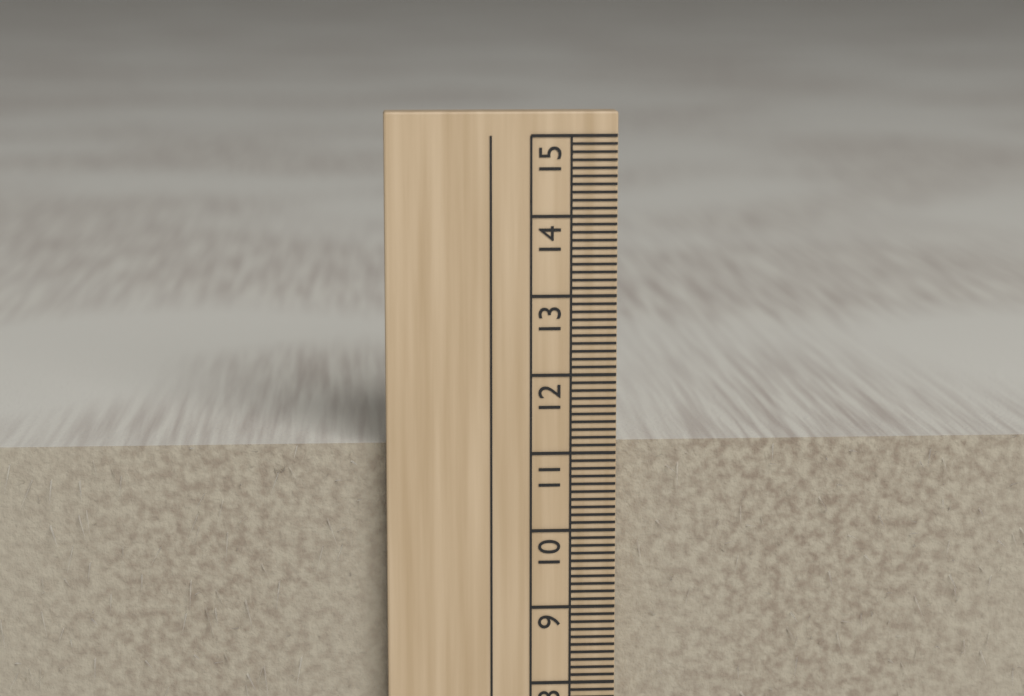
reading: 11.1 cm
